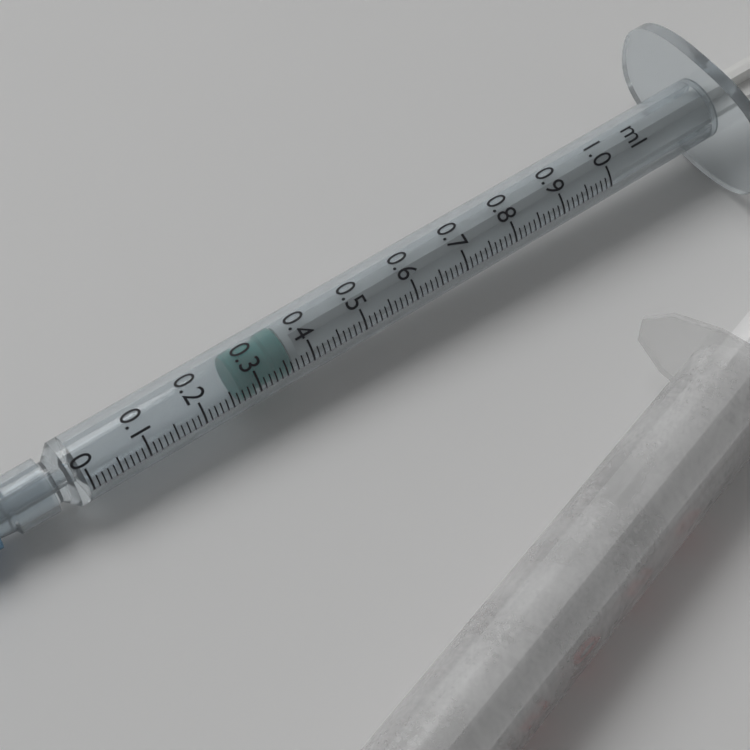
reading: 0.27 ml
